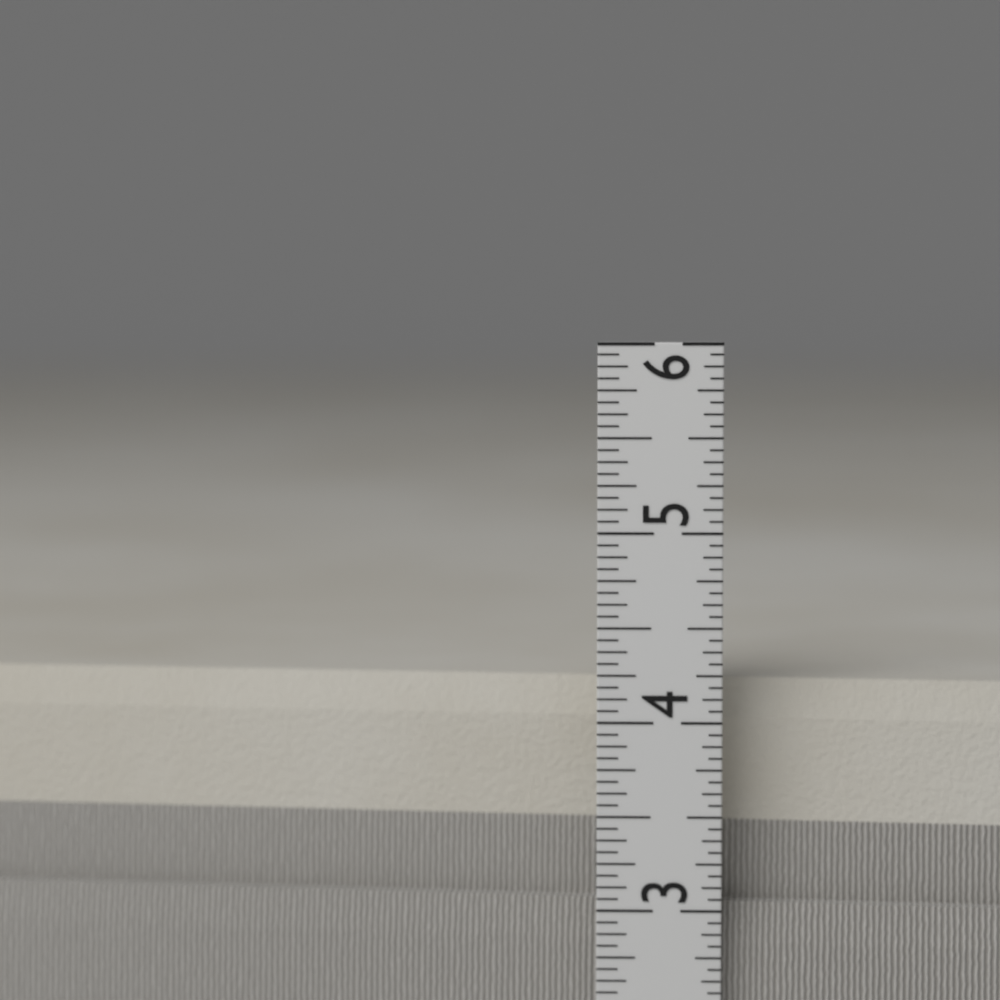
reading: 4.1875 in
